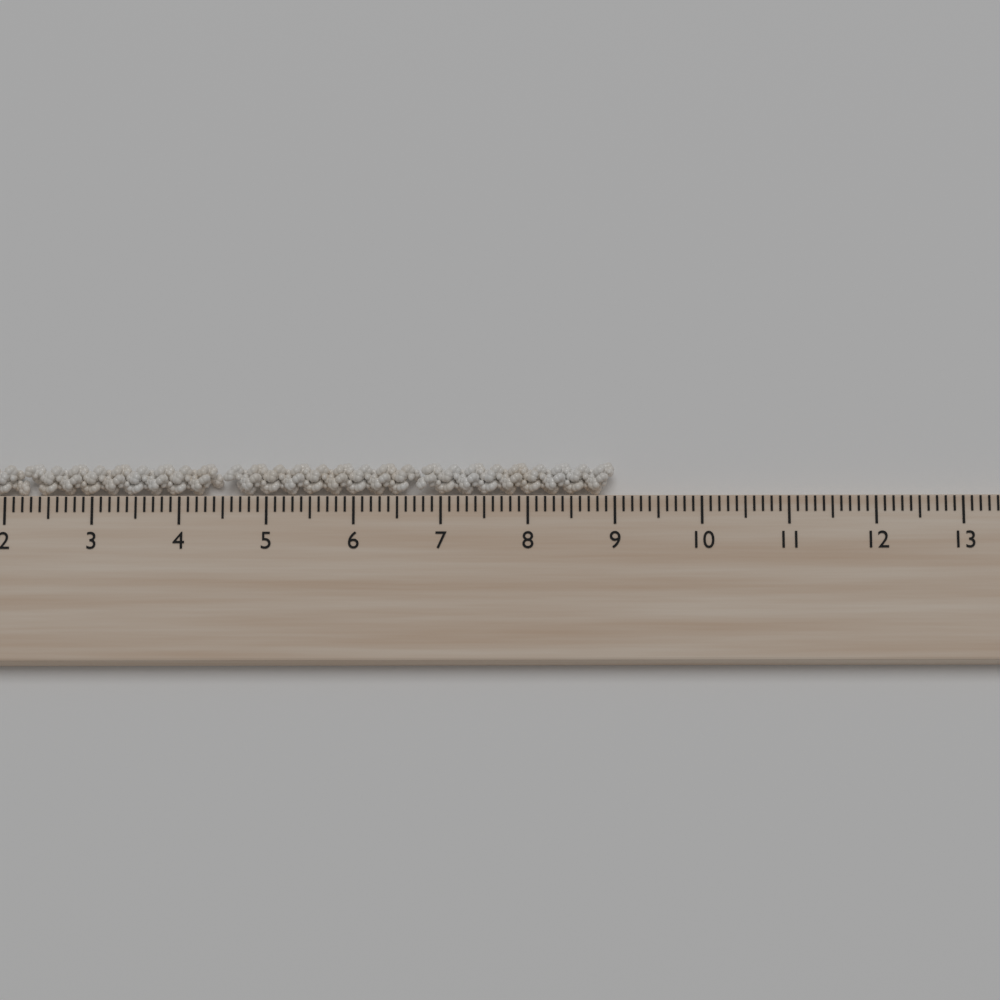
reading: 9.0 cm
